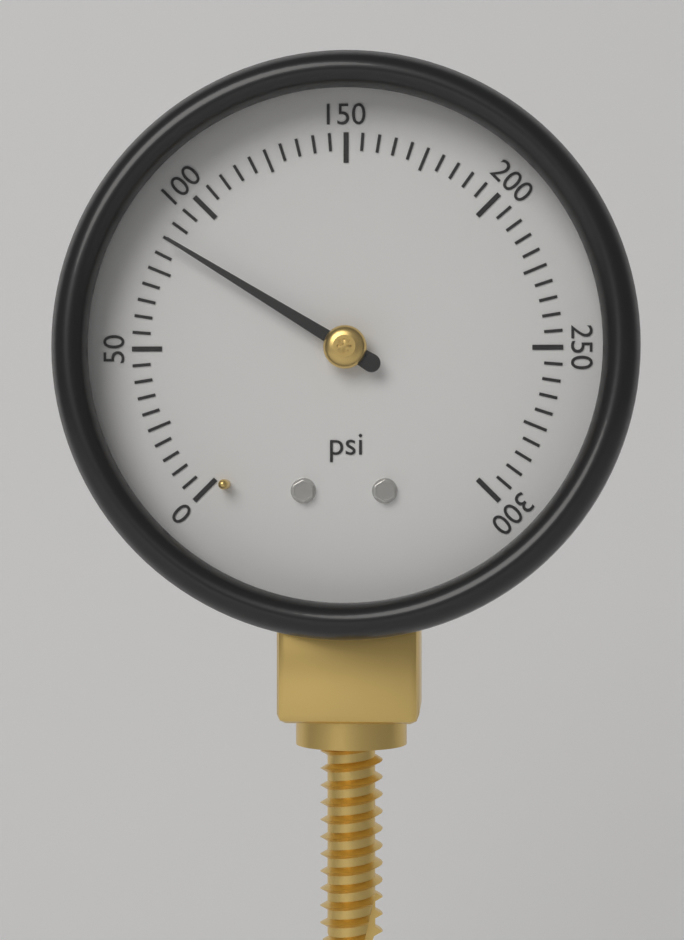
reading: 85 psi
